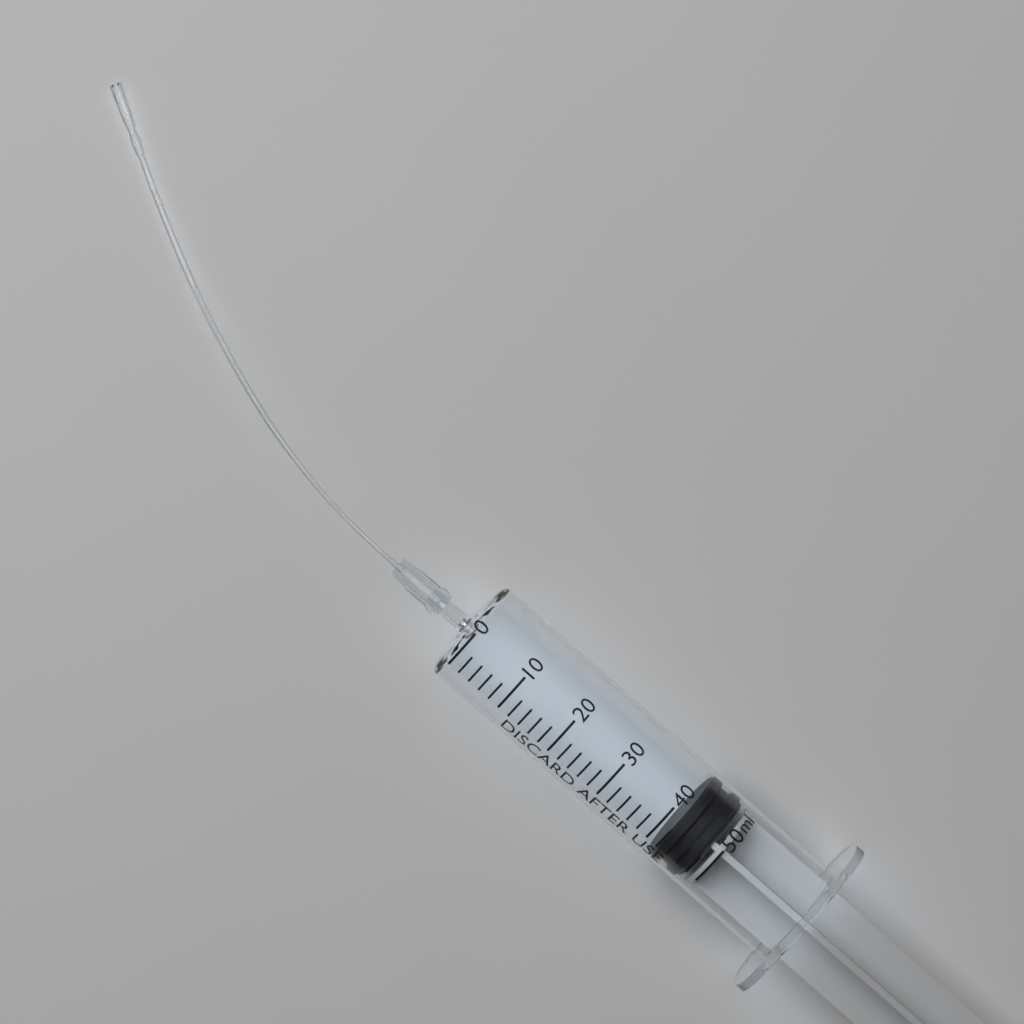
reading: 42 ml
